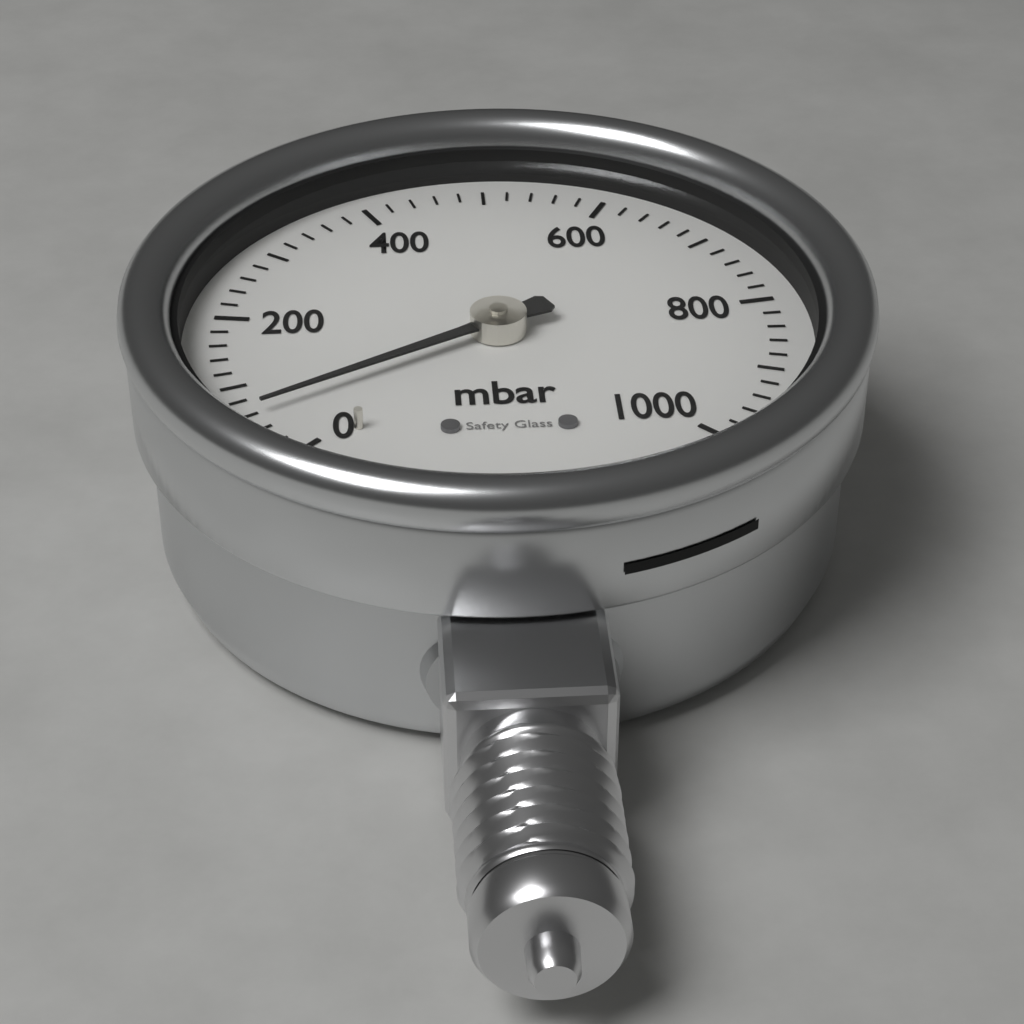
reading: 60 mbar
